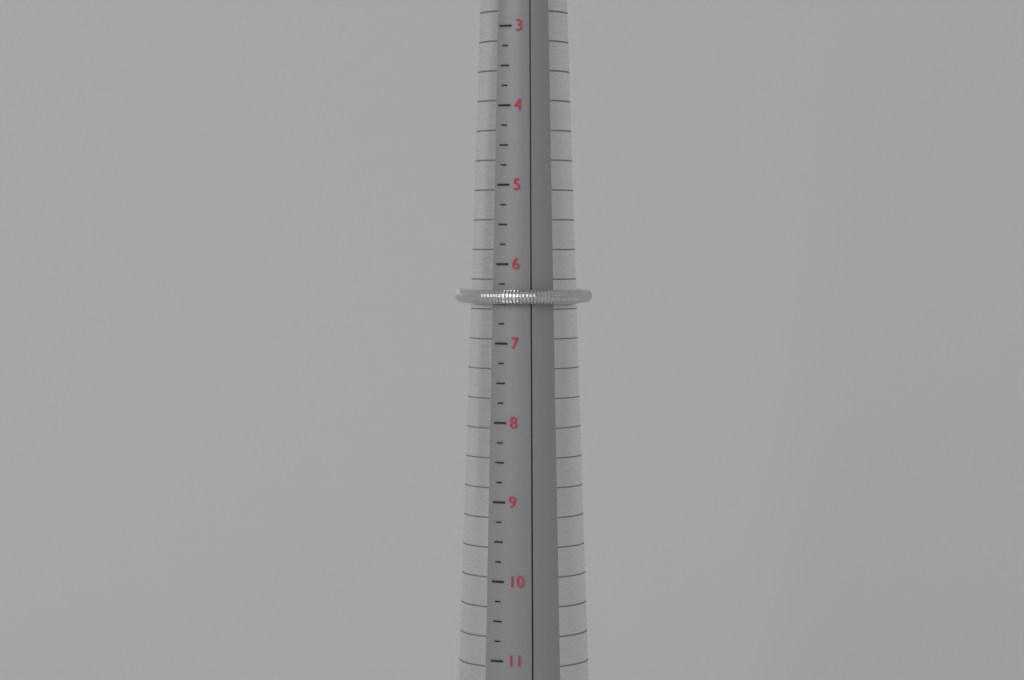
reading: 6.50 (no unit)
